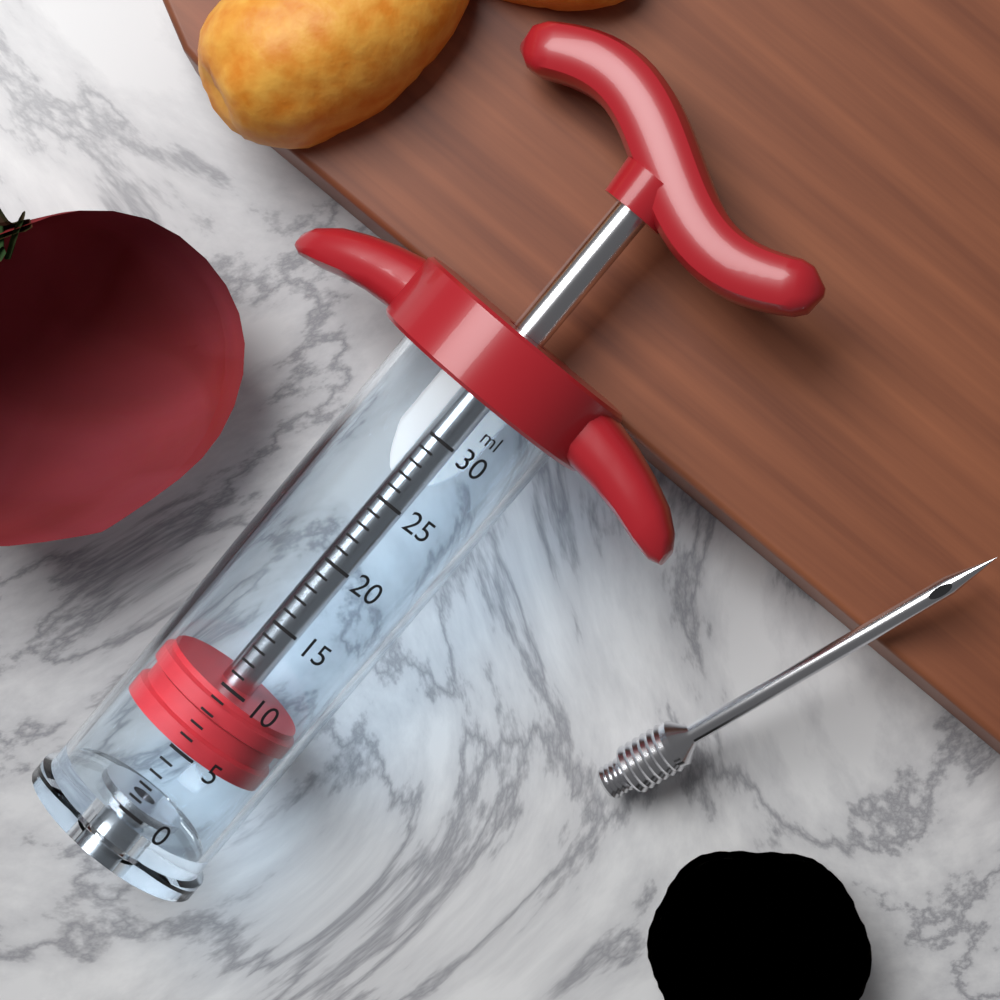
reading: 5 ml
